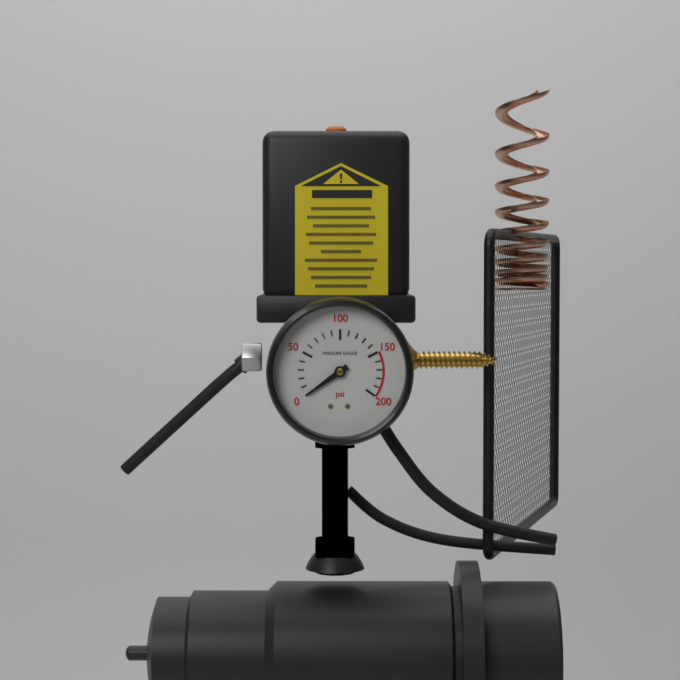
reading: 0 psi
